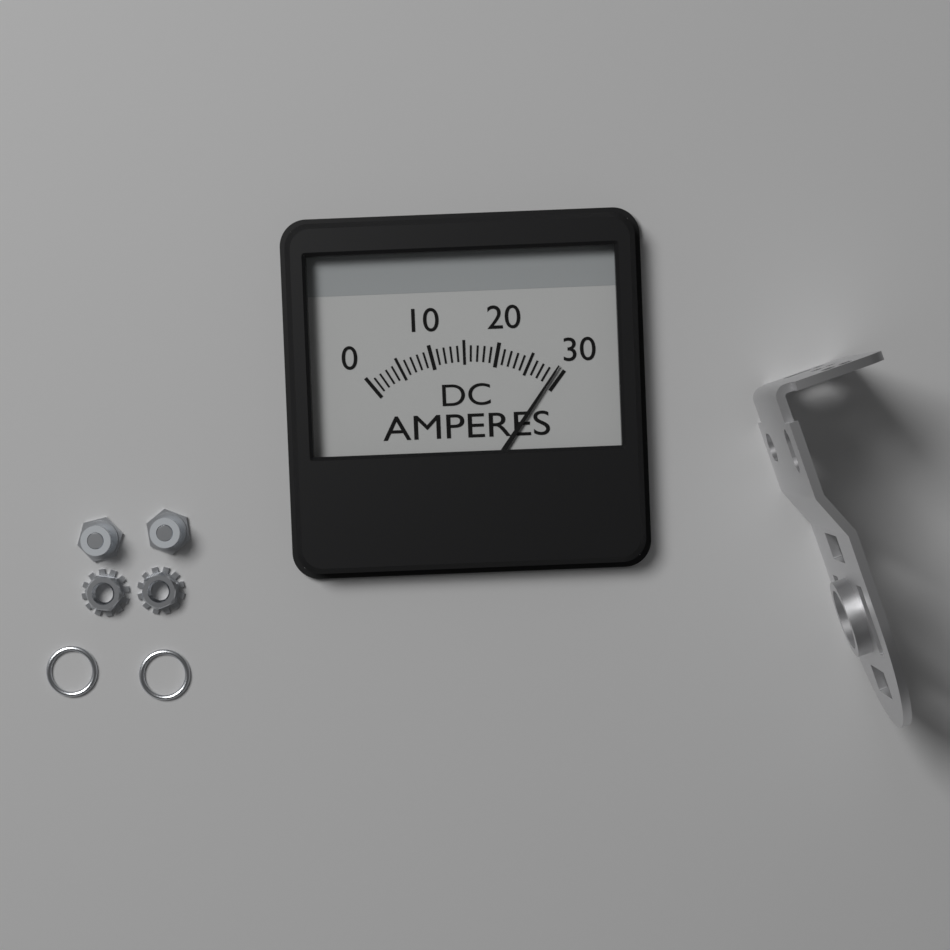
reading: 29 A
